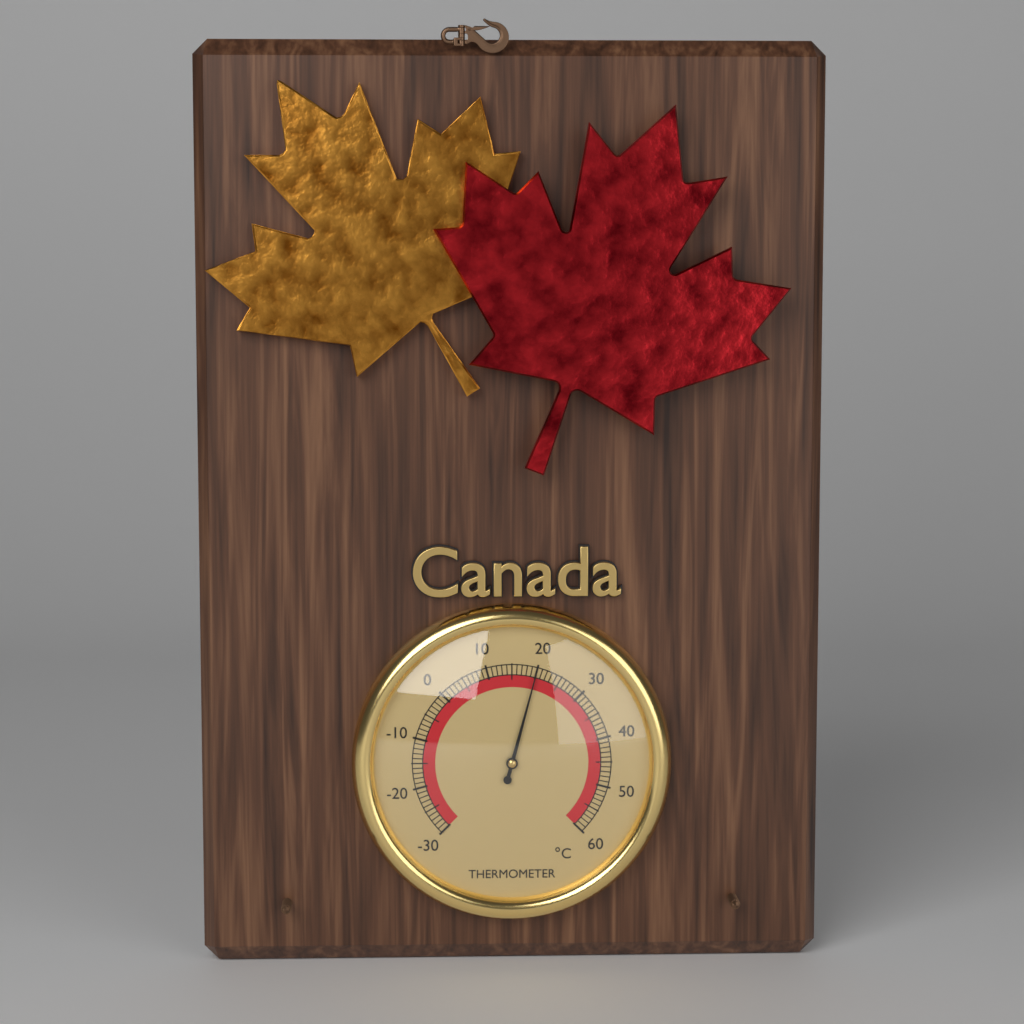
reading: 20 °C
